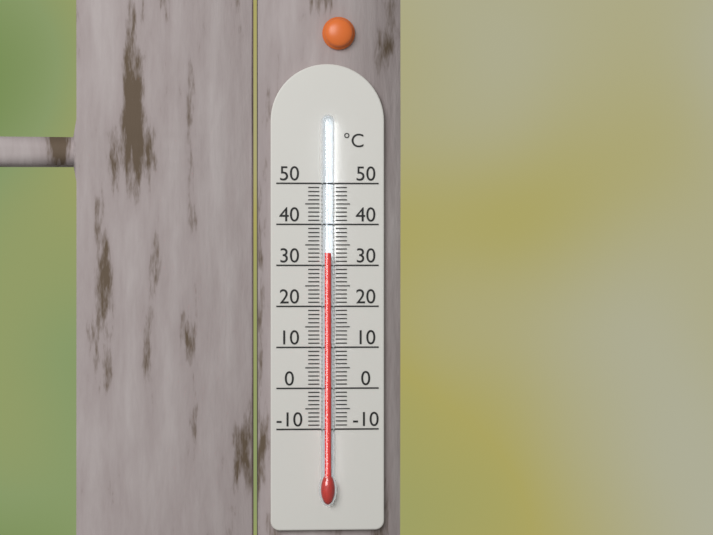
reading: 33 °C
